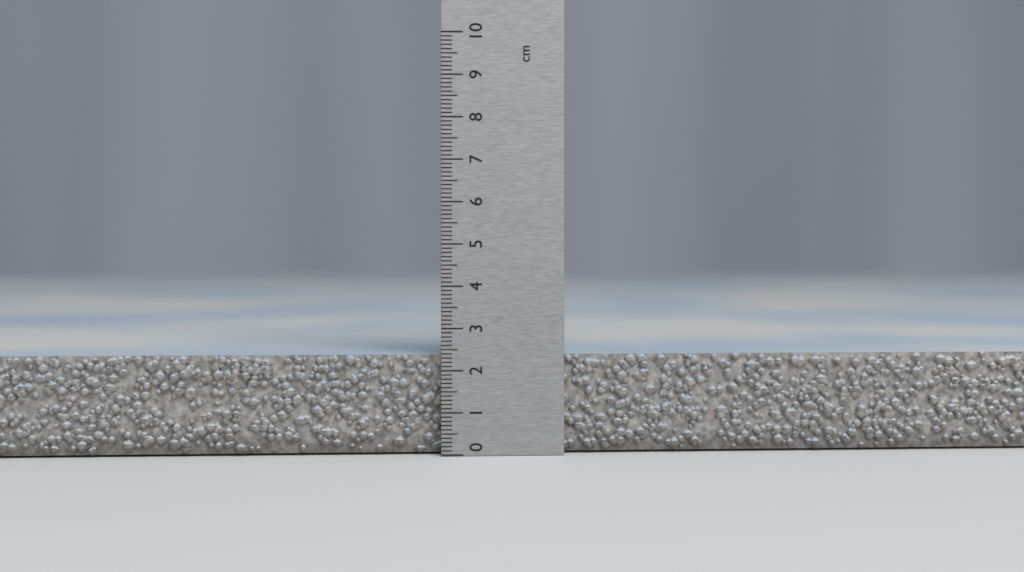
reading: 2.4 cm
